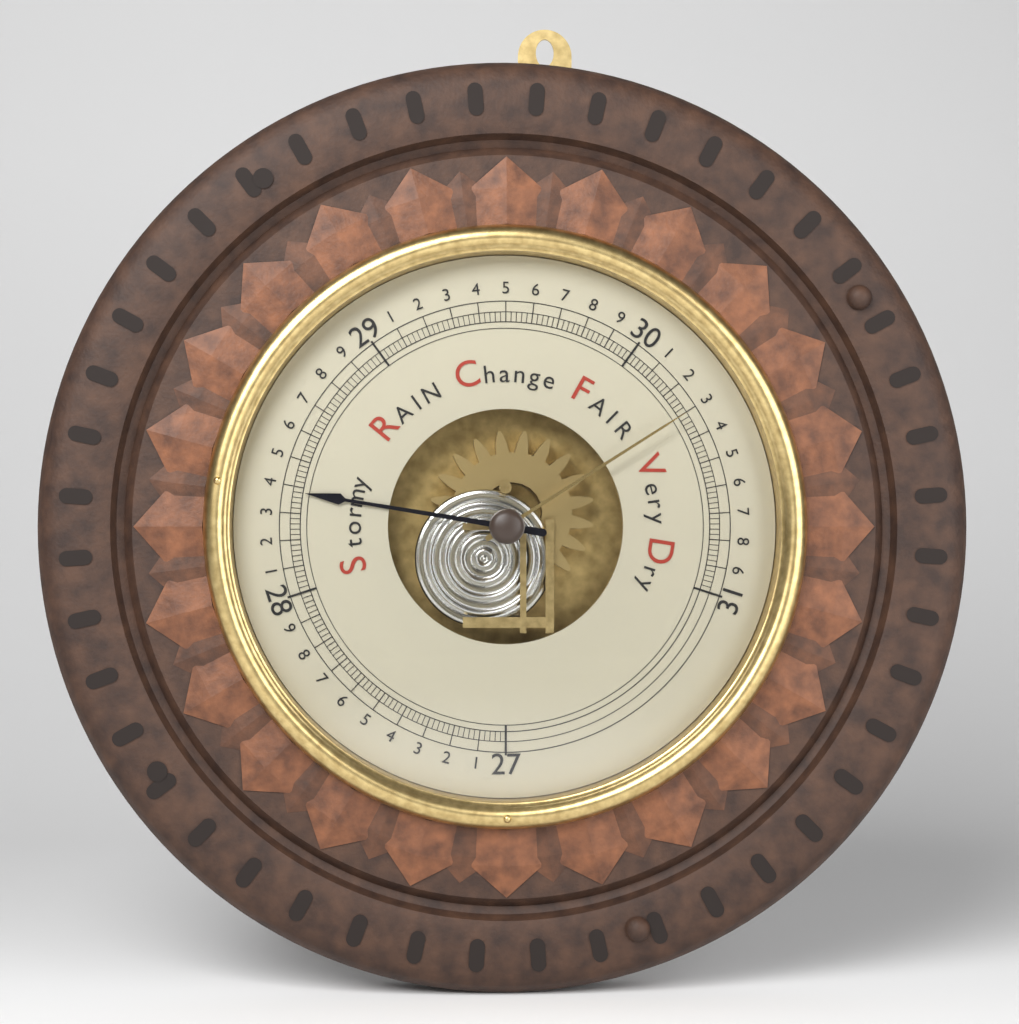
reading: 28.38 inHg
